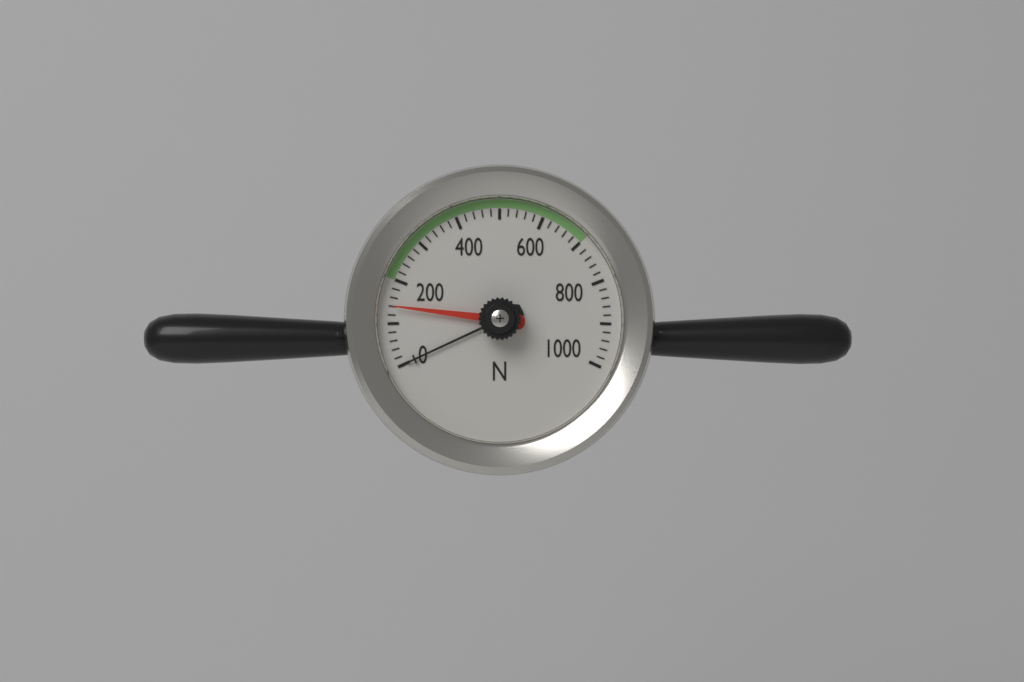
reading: 140 N
